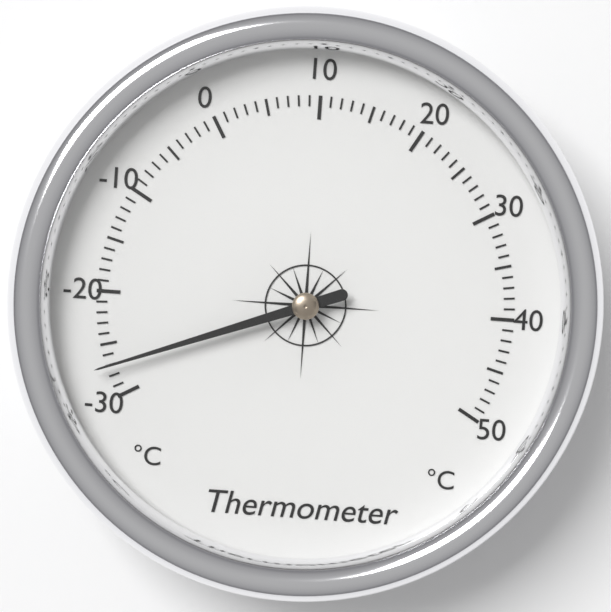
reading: -27 °C
